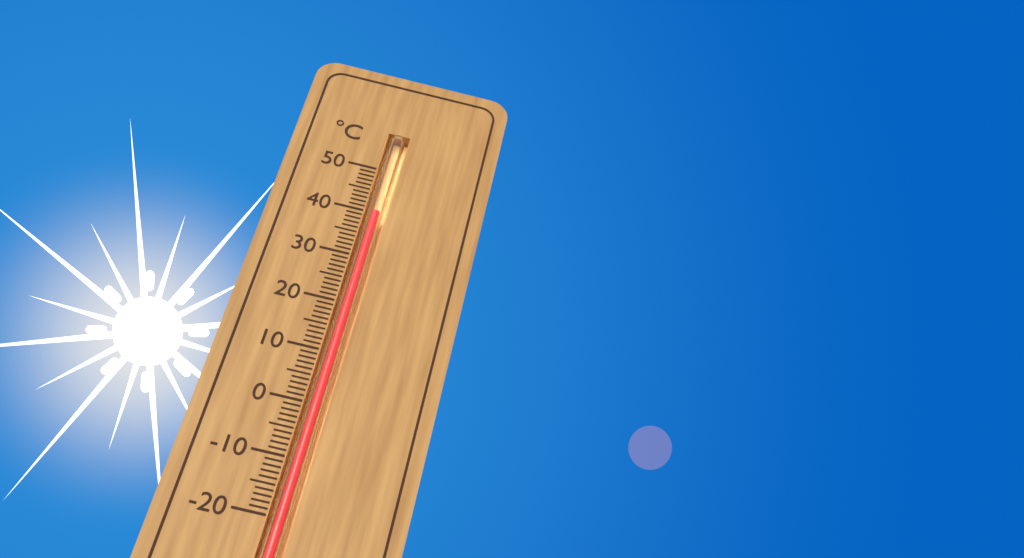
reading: 40 °C
